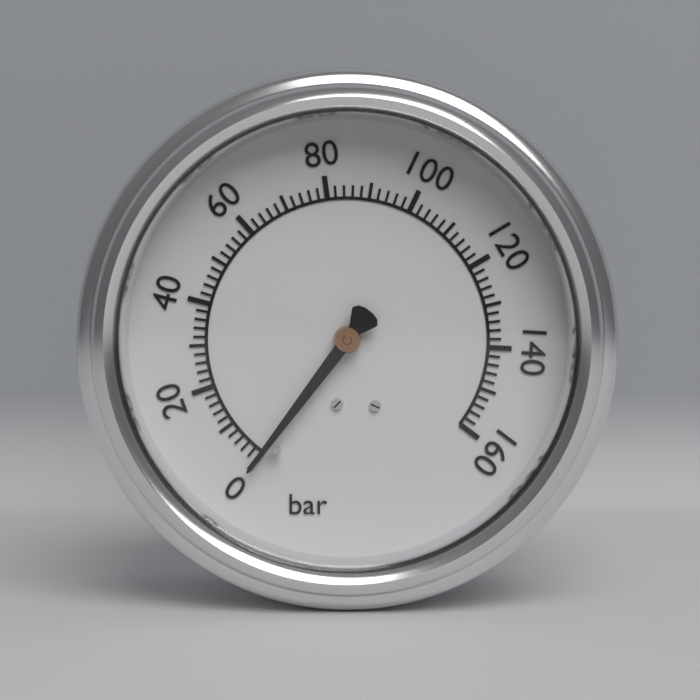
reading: 0 bar
